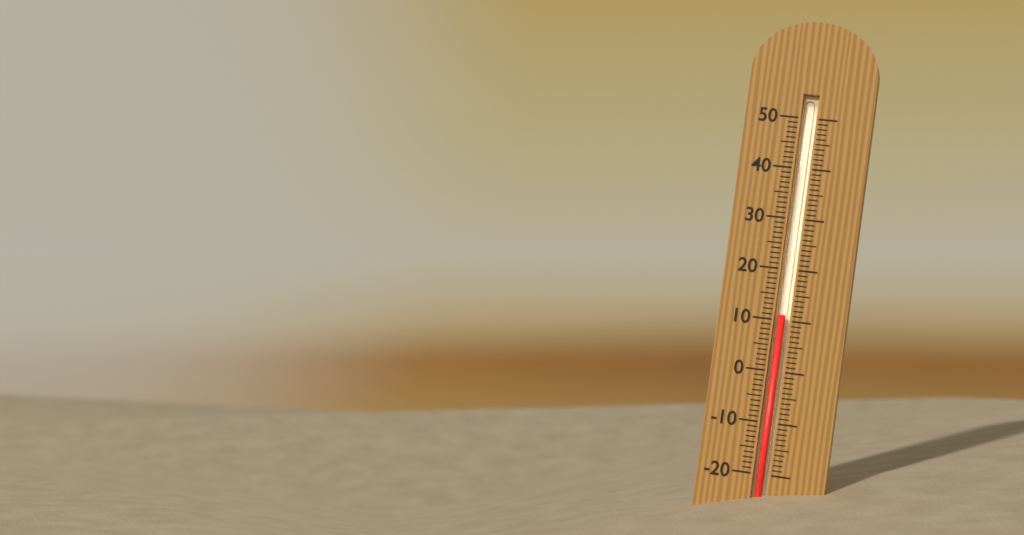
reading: 11 (no unit)
